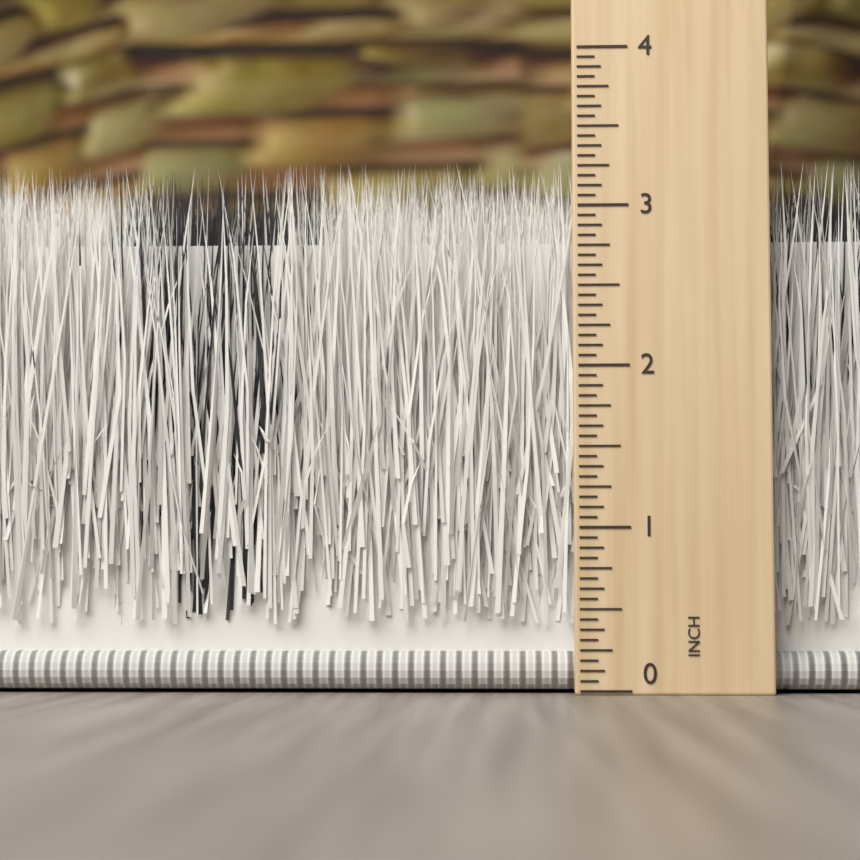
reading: 3.3125 inch
